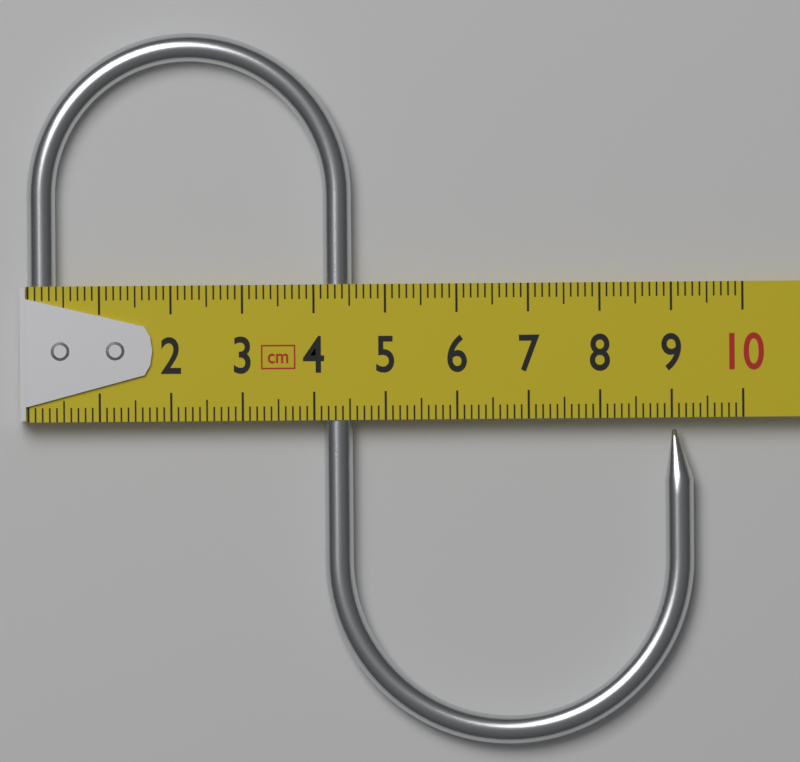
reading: 9.3 cm
